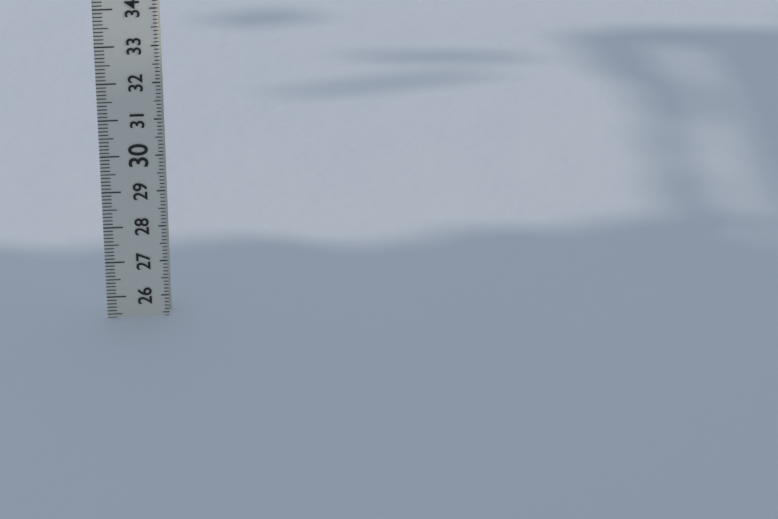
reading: 25.4 (no unit)
